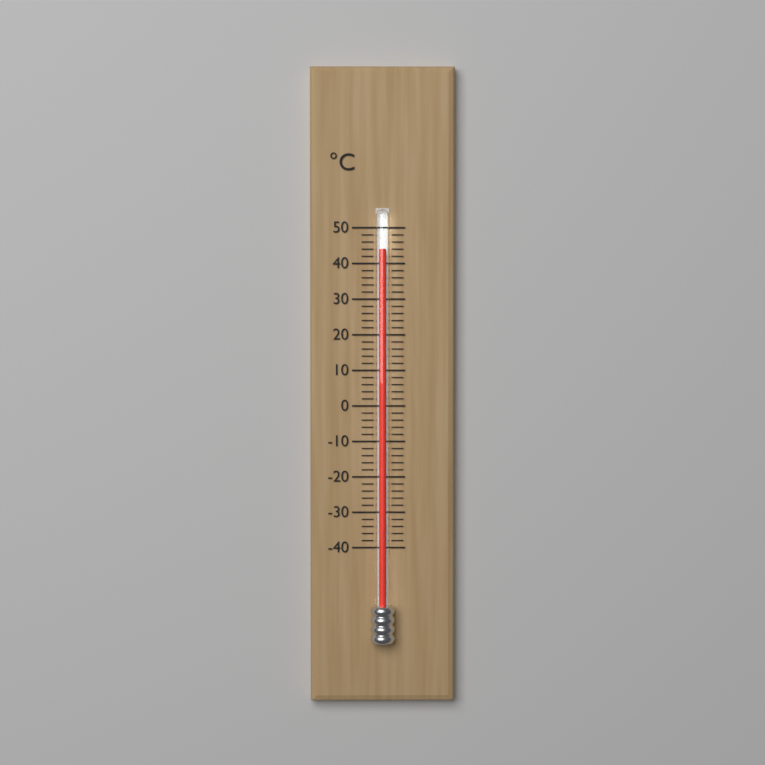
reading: 44 °C
